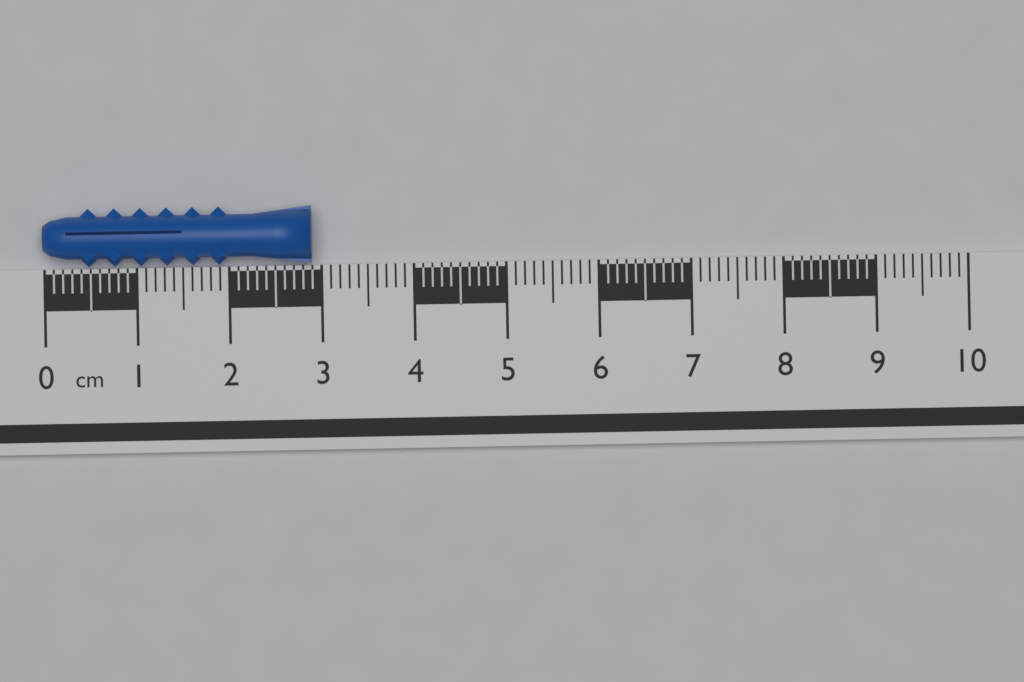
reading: 2.9 cm
